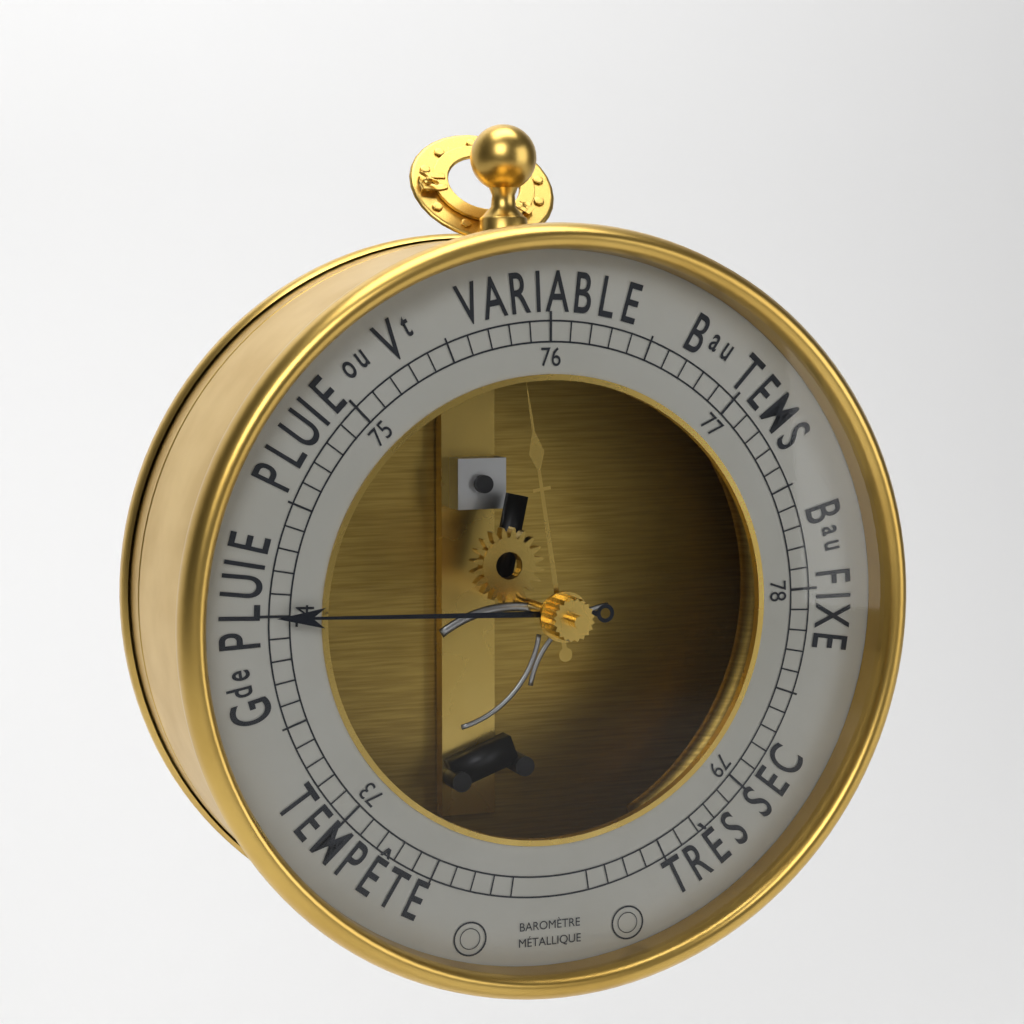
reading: 74.0 (no unit)
